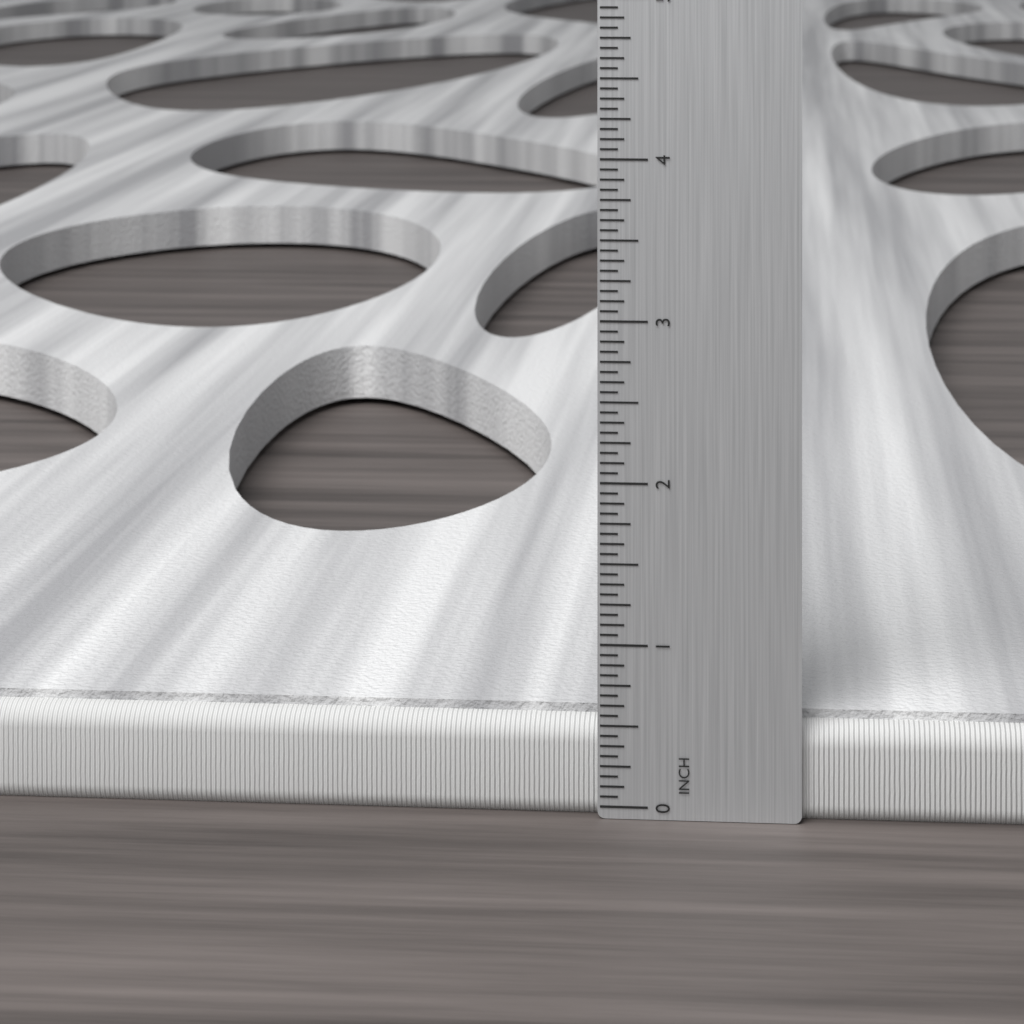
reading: 0.5625 in
